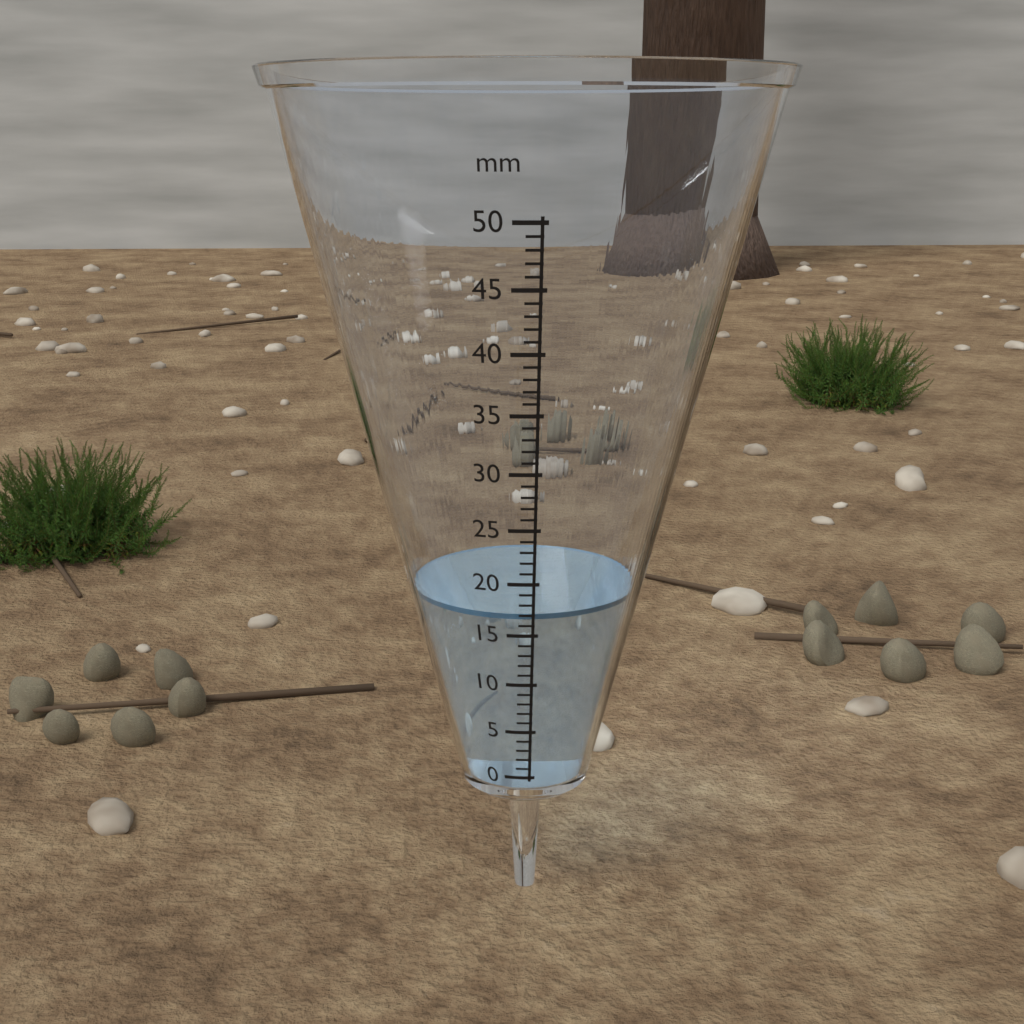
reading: 17 mm
